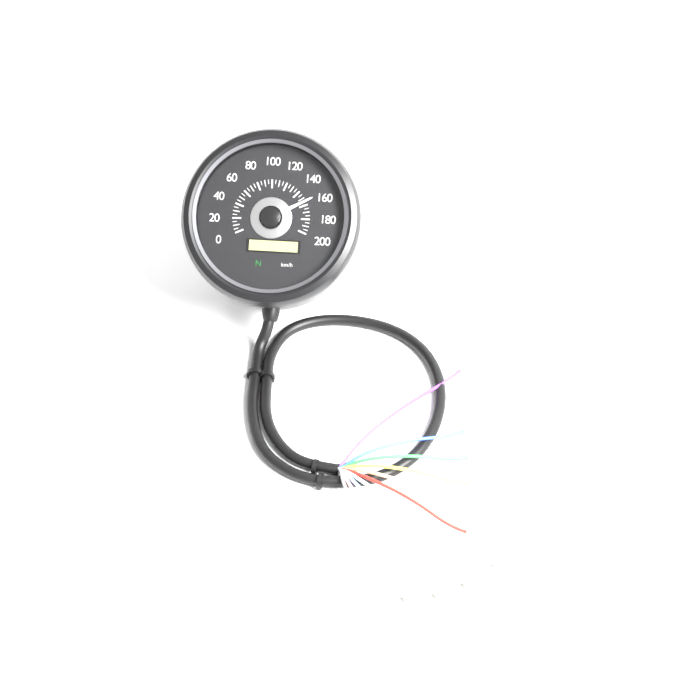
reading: 155 km/h
